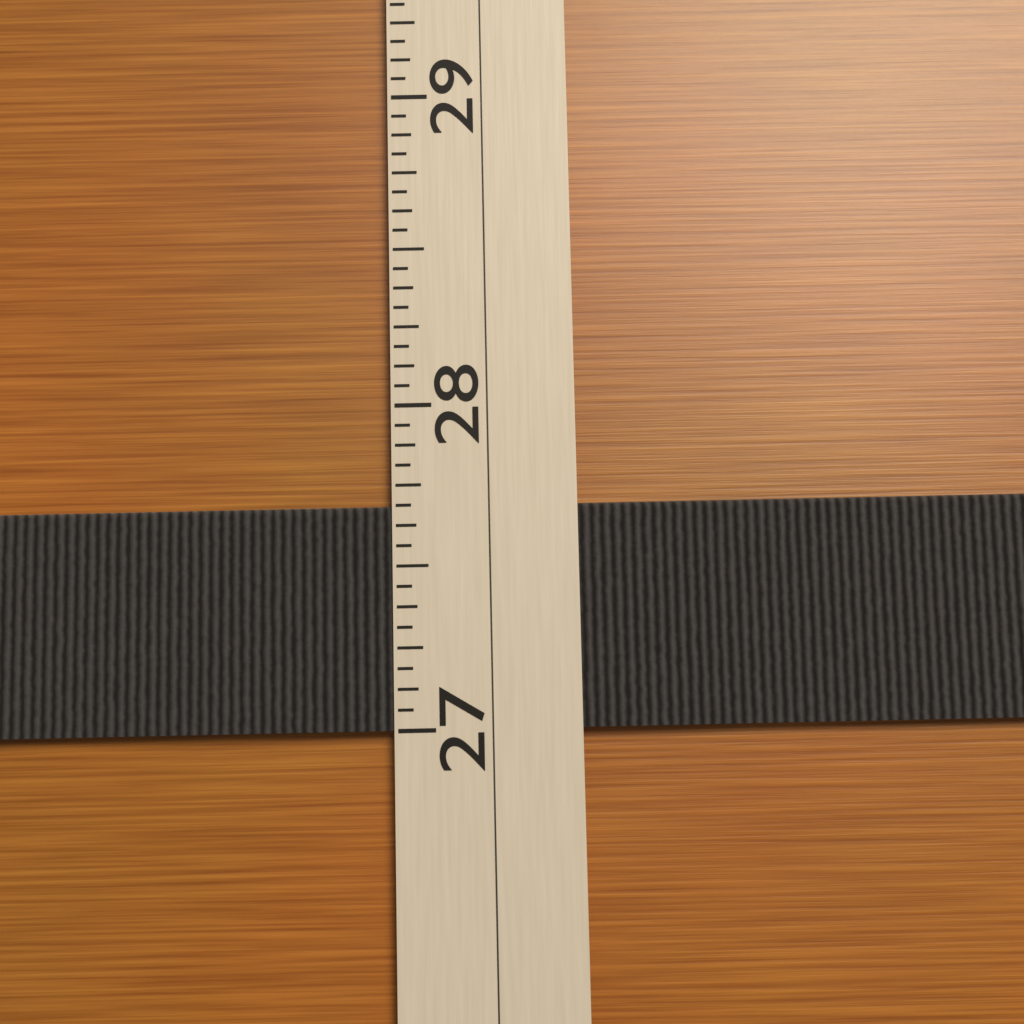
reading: 27.6875 (no unit)
